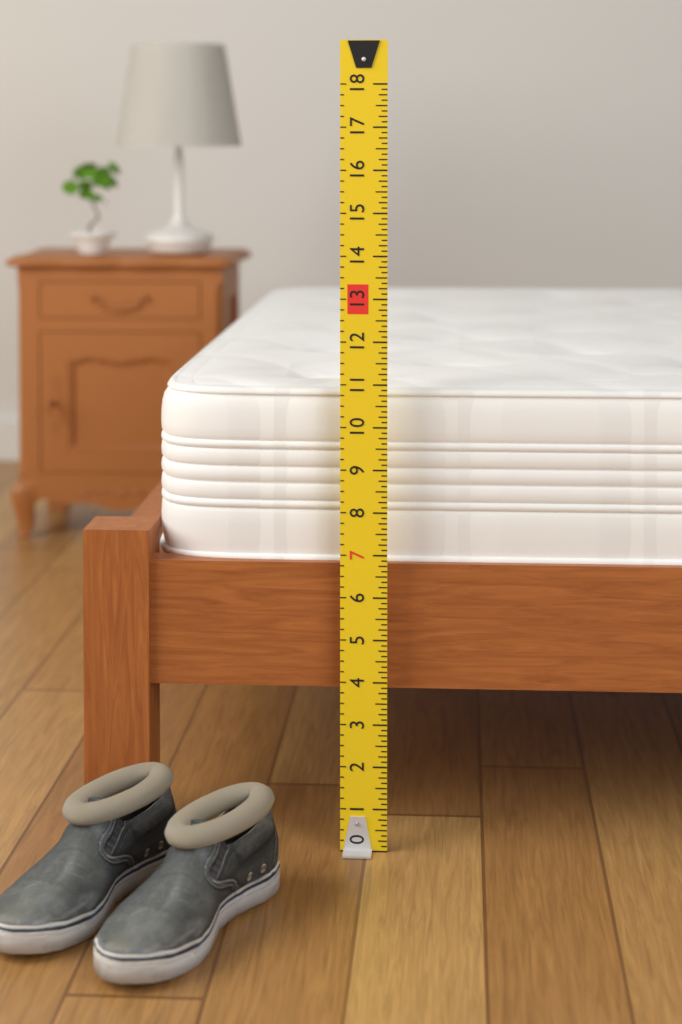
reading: 10.875 (no unit)
